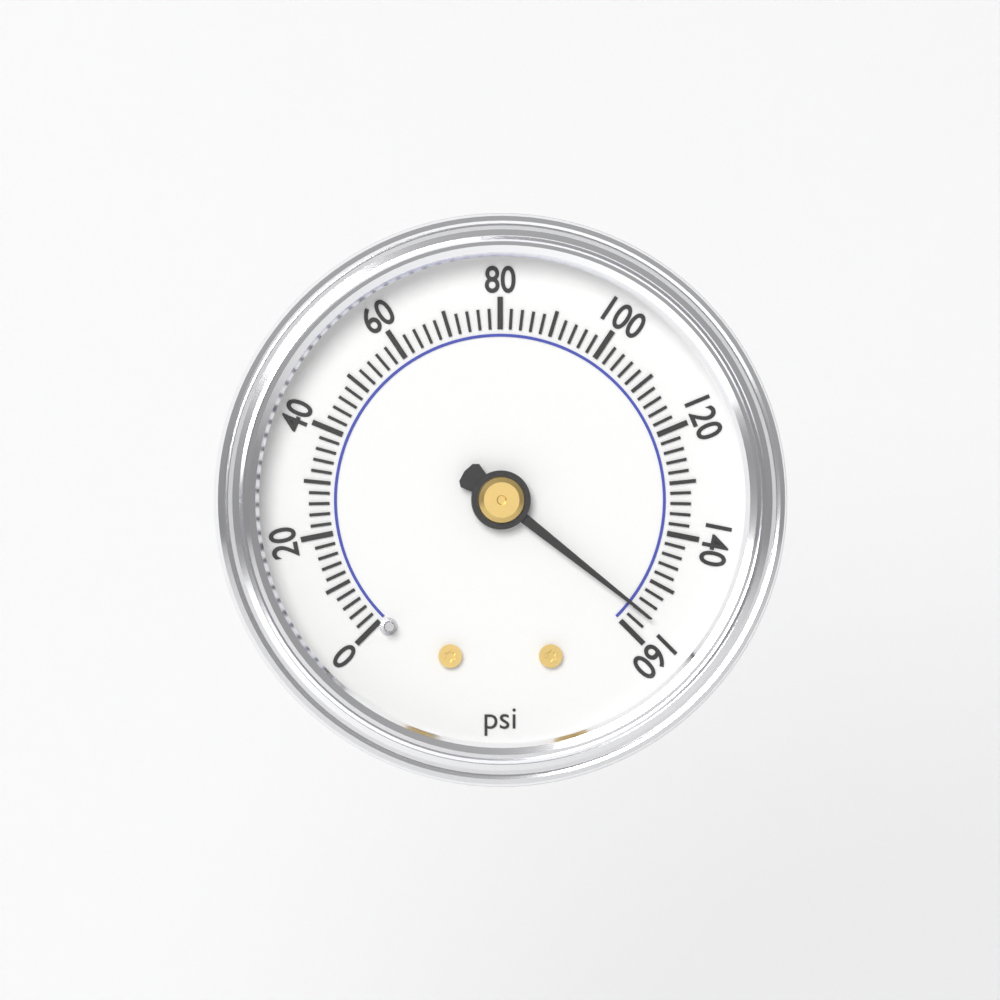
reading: 156 psi
